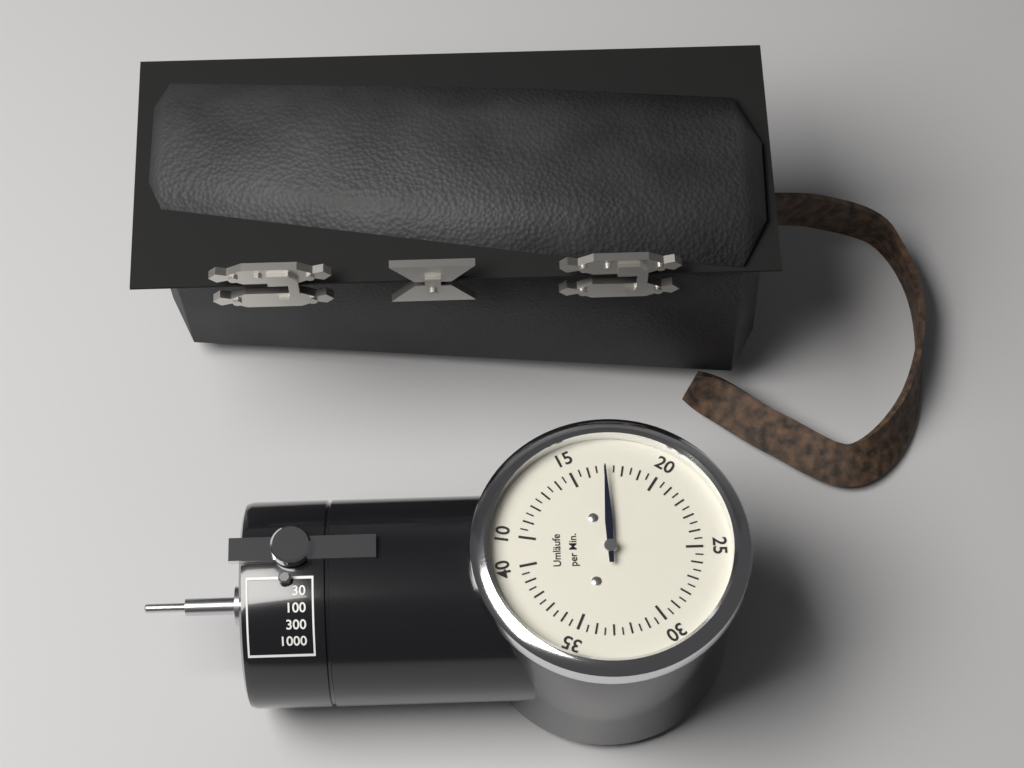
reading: 17.0 Umläufe per Min.
